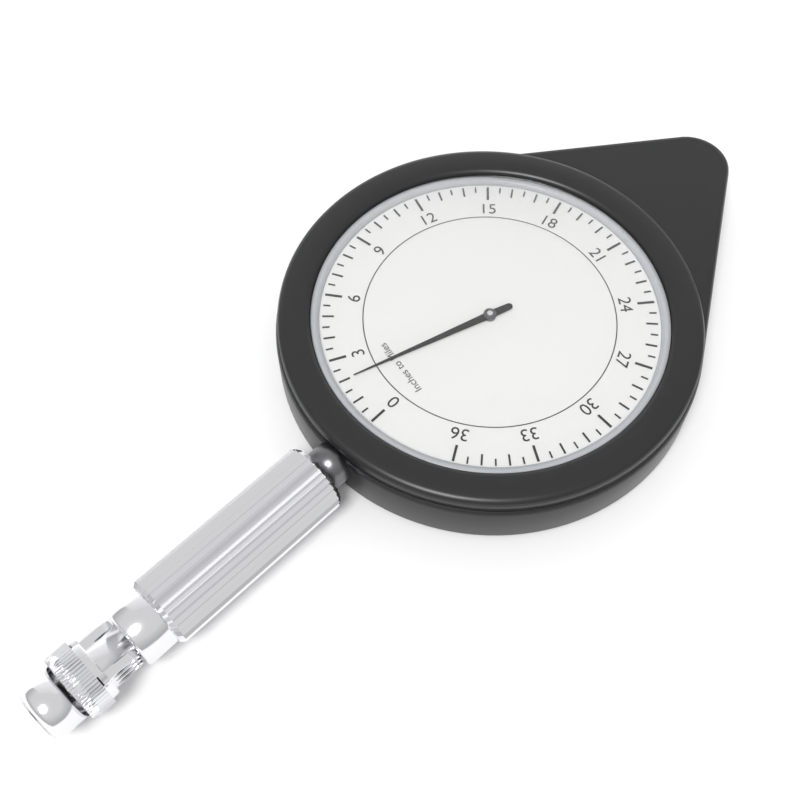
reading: 2.0 miles
